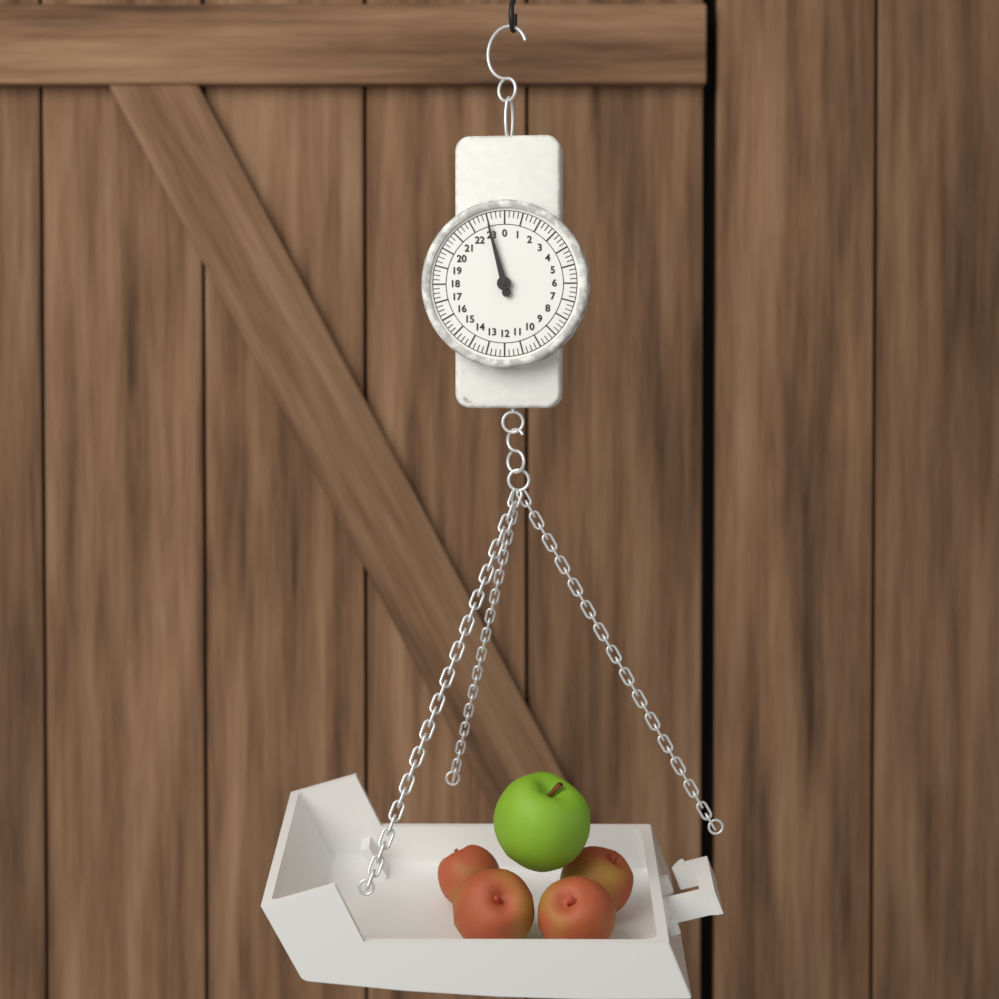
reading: 23.00 (no unit)
